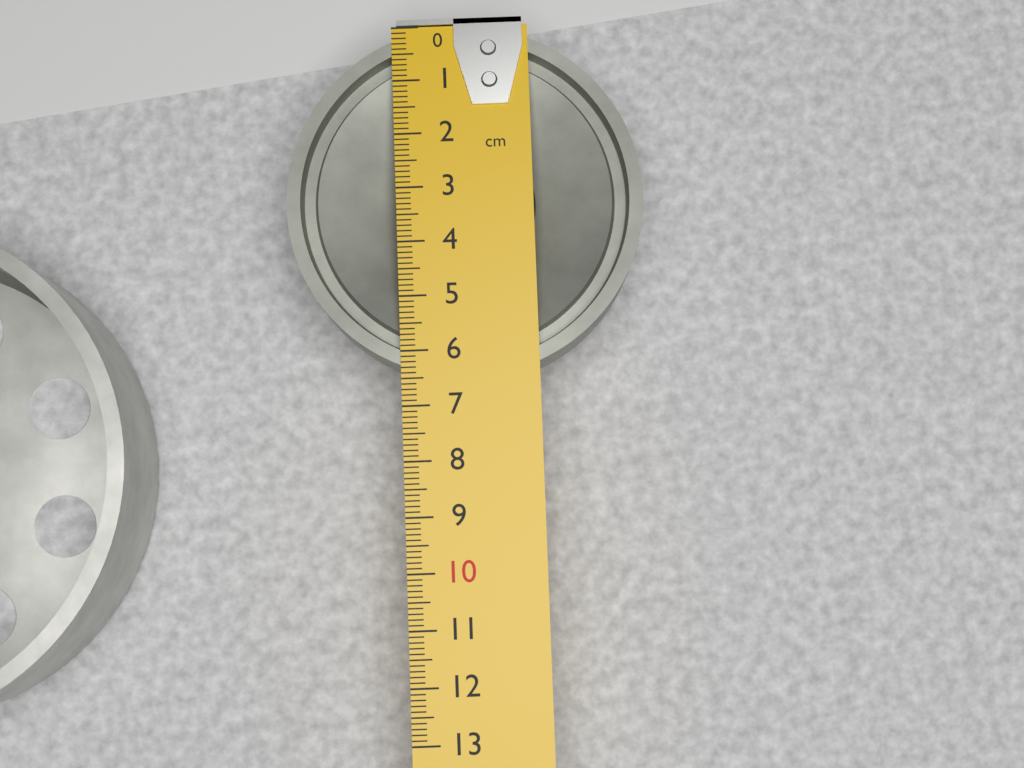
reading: 6.5 cm
